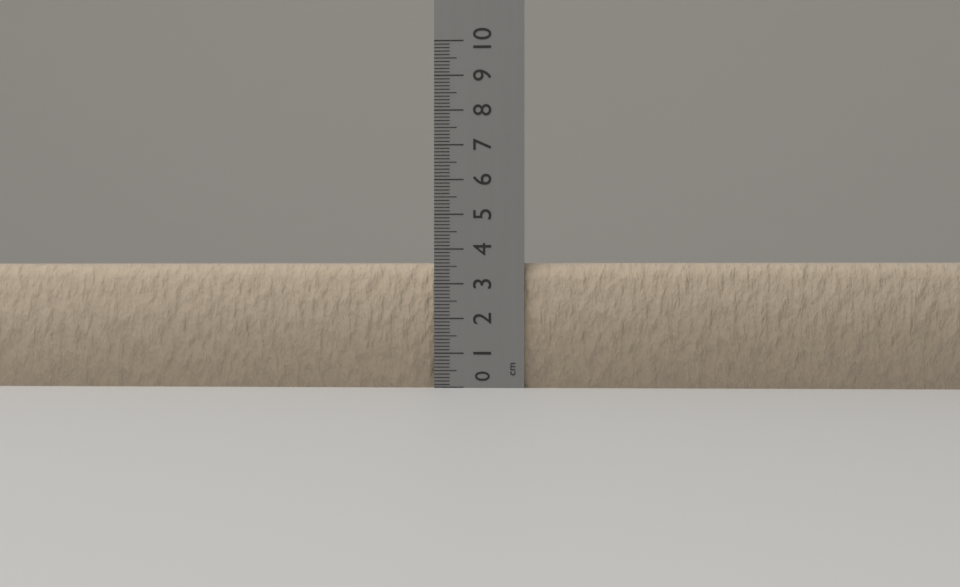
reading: 3.6 cm
